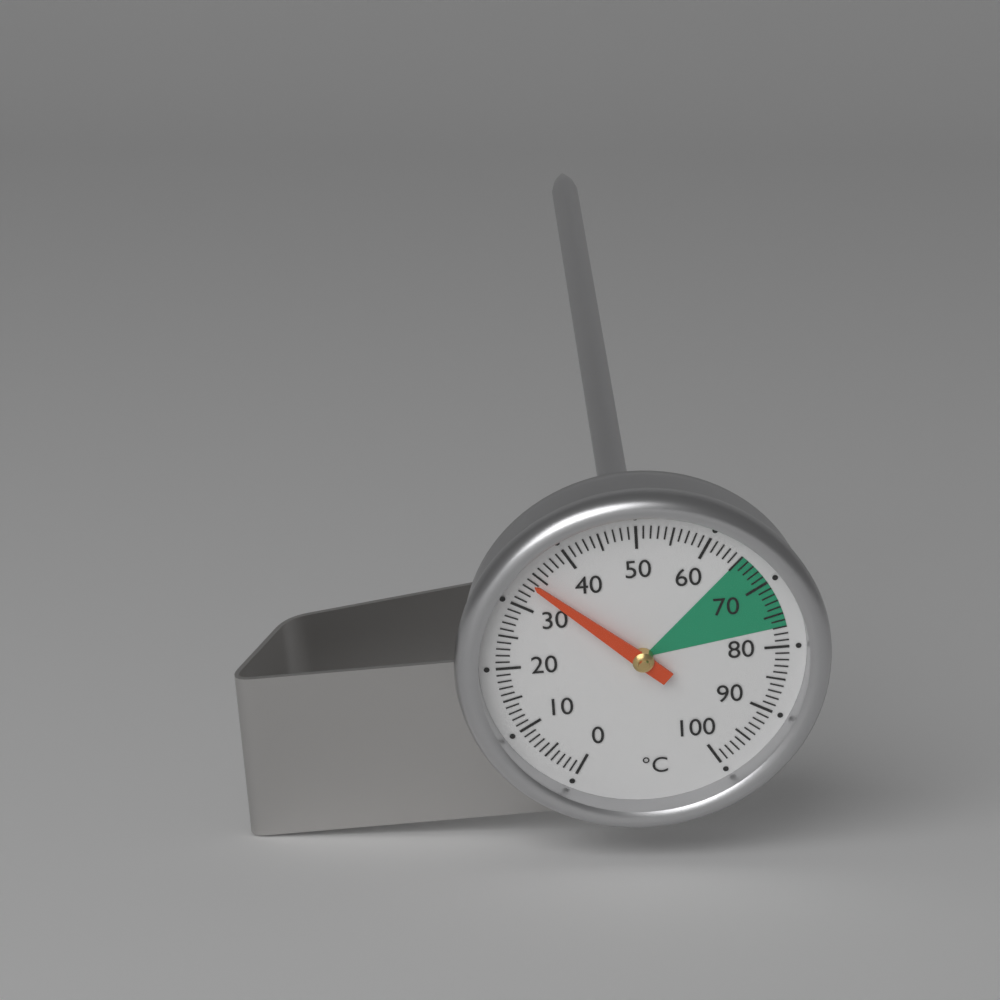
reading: 34 °C
